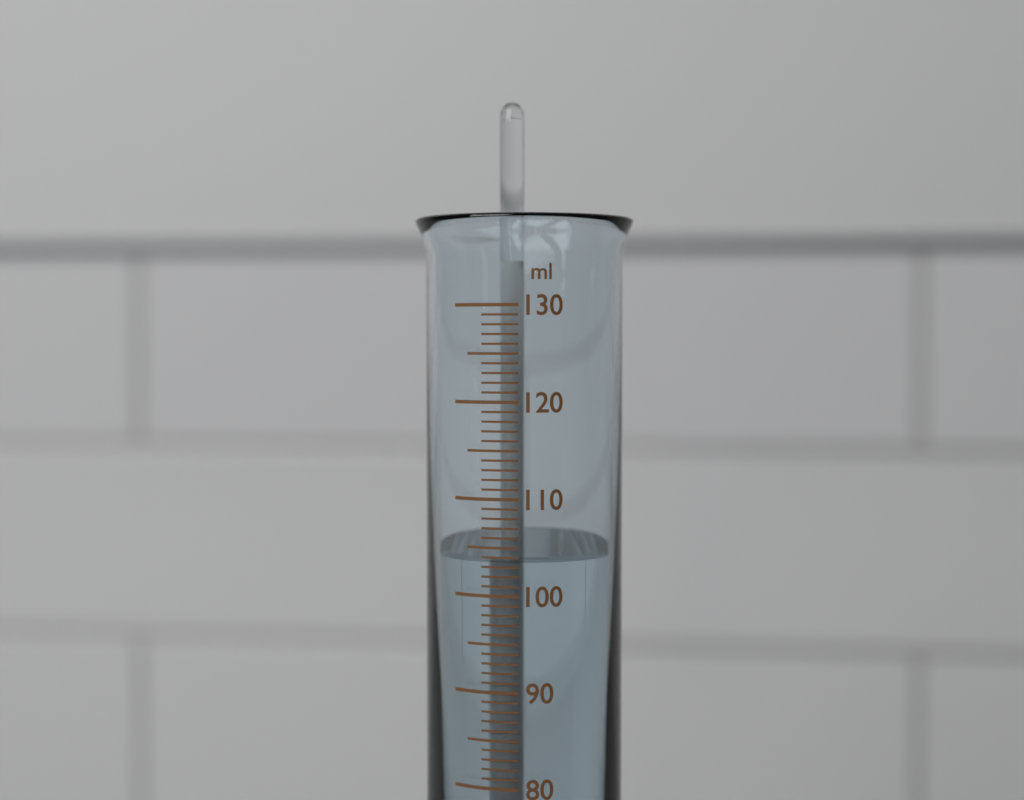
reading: 104 ml
